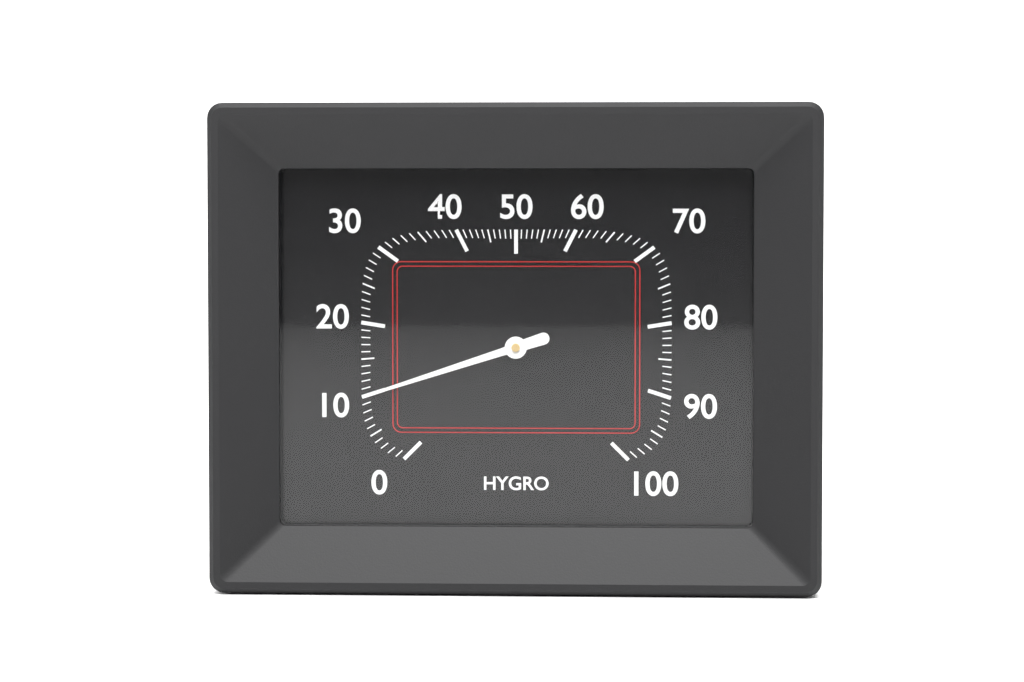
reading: 10 %
